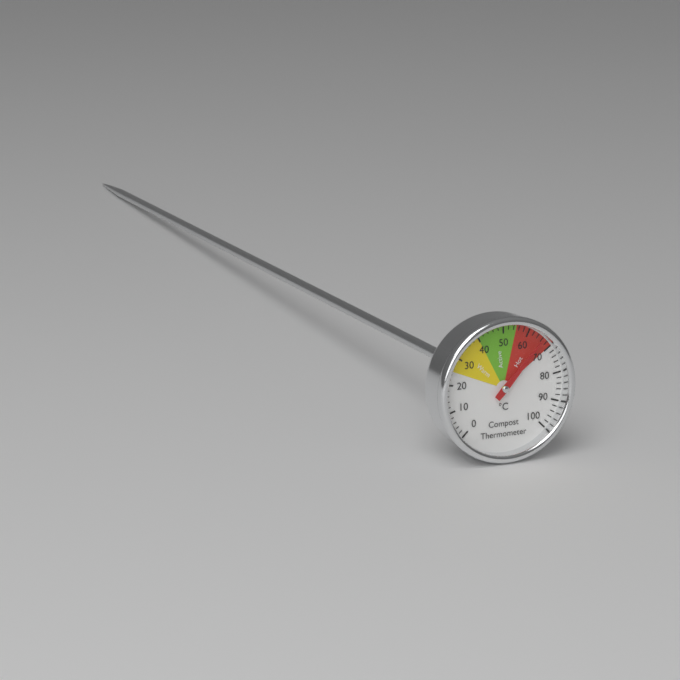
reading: 66 °C
